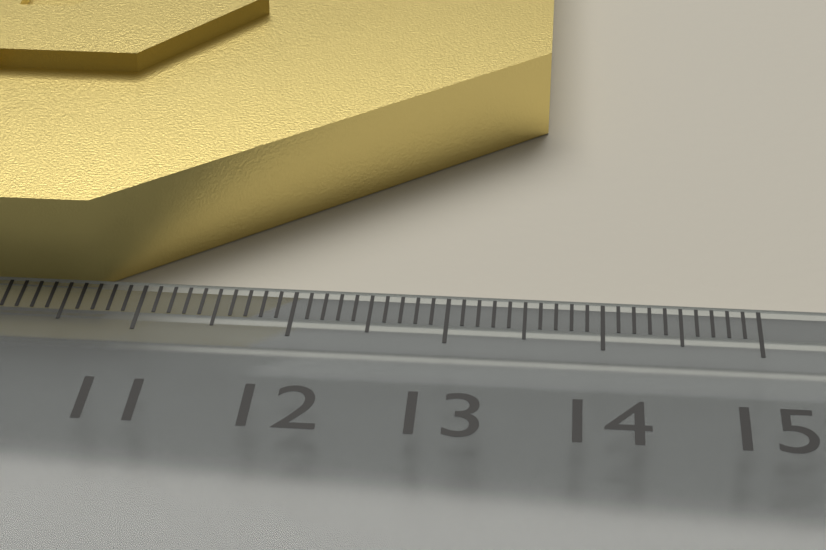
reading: 13.6 cm
